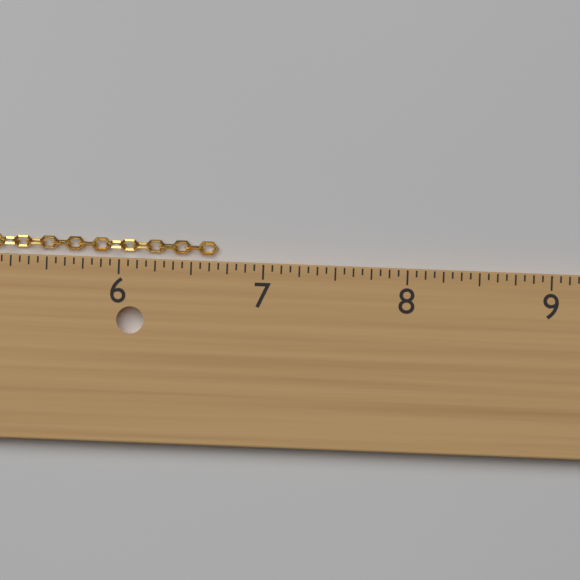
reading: 6.6875 in
